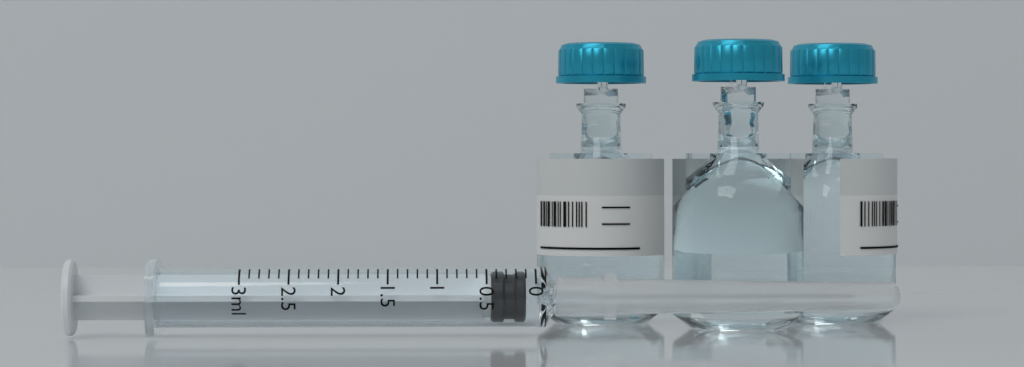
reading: 0.1 ml
